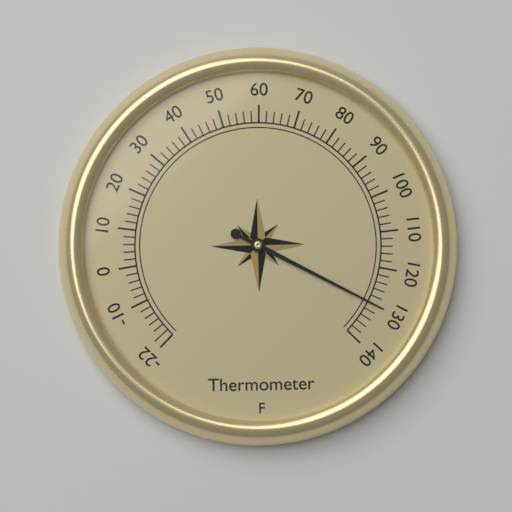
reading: 130 °F
